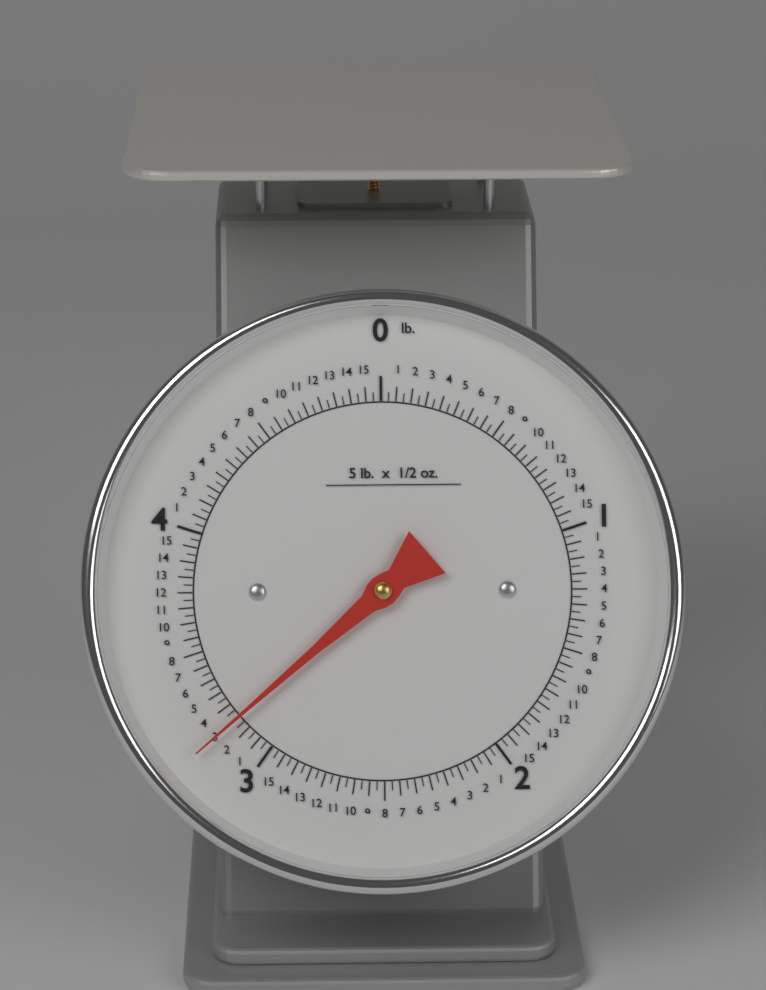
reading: 3.18750 lb
